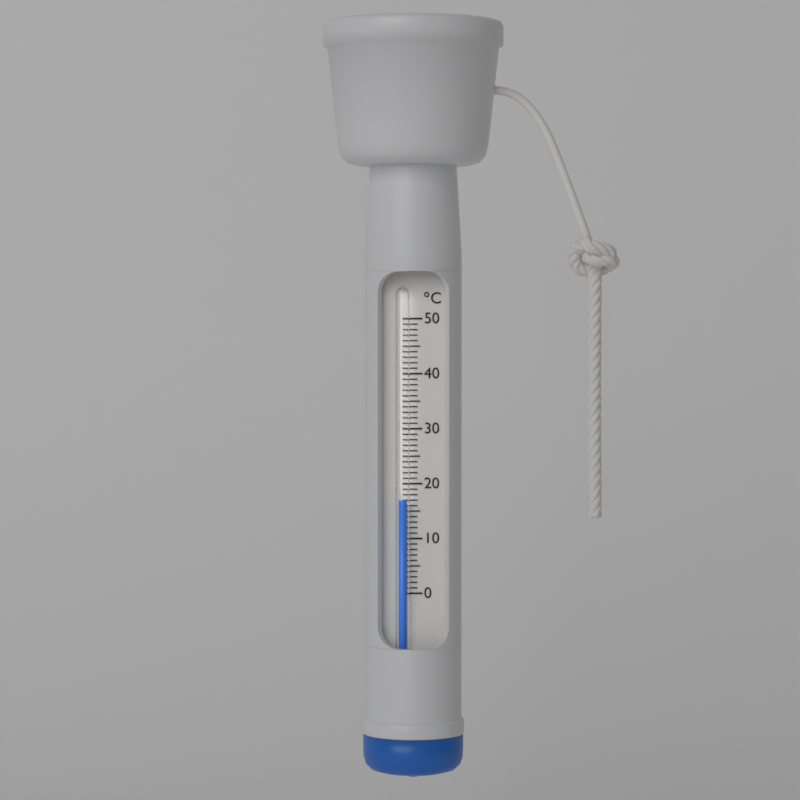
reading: 17 °C
